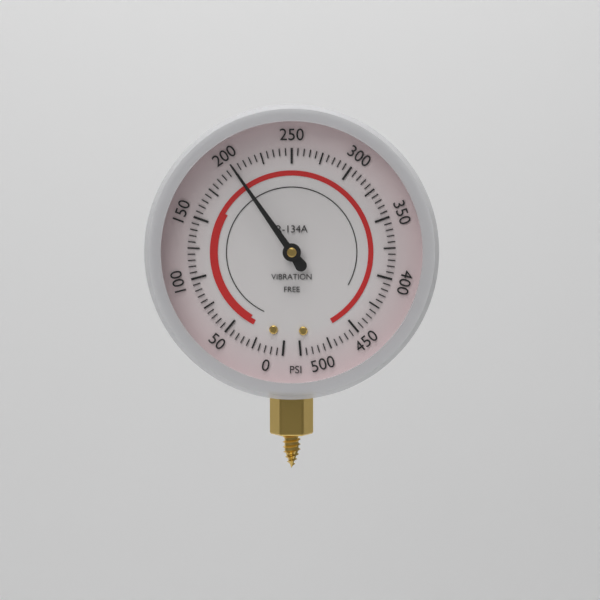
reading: 200 psi
